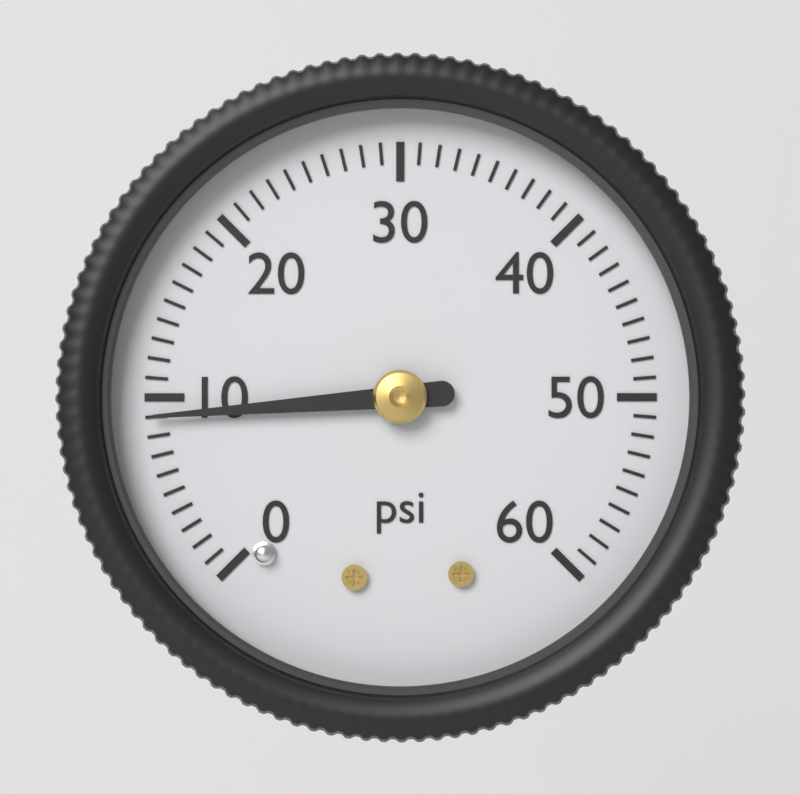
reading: 9 psi
